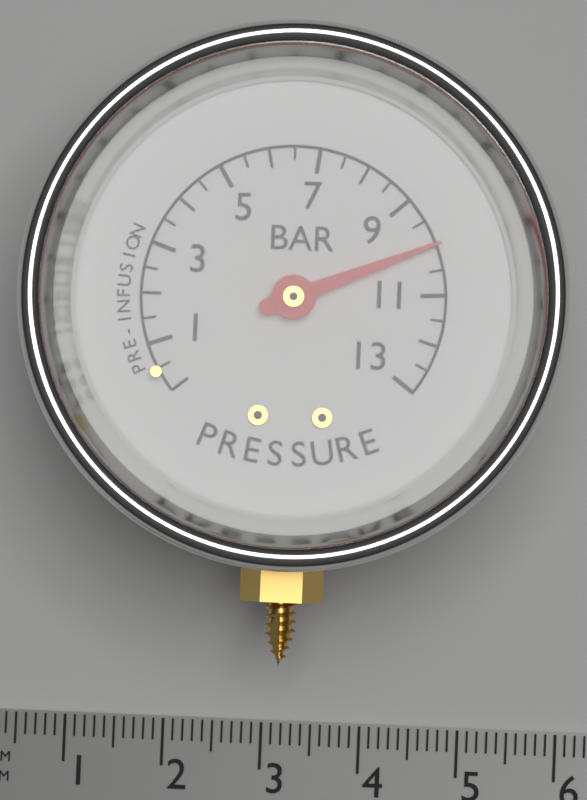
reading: 10.0 bar
